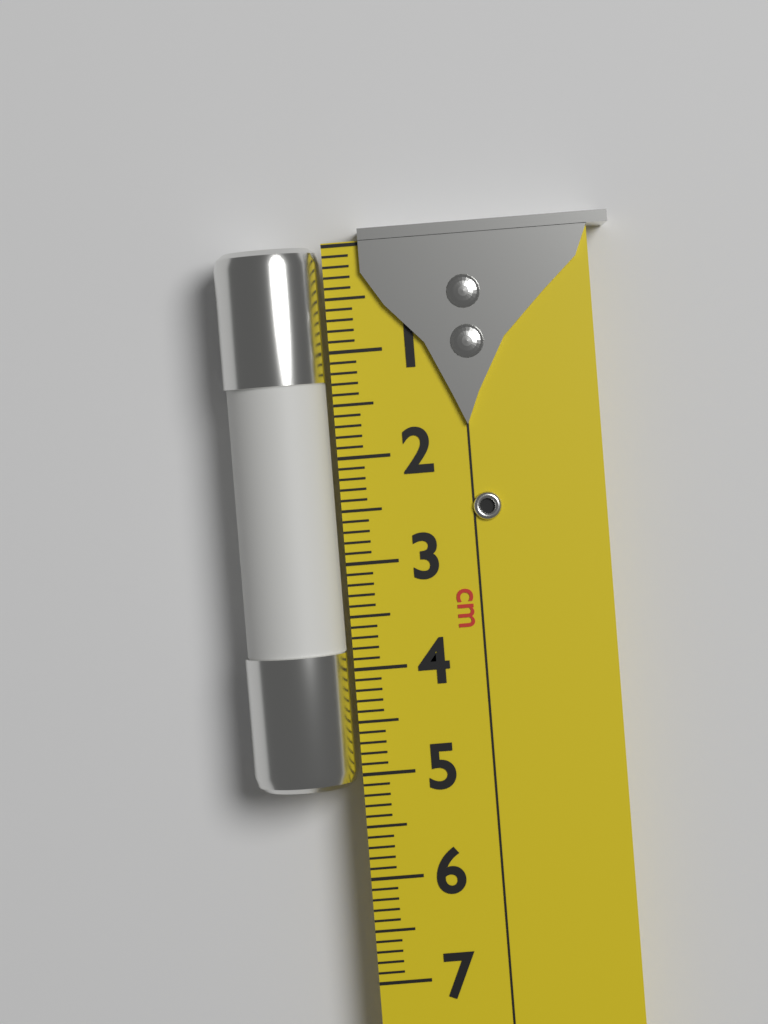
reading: 5.1 cm
